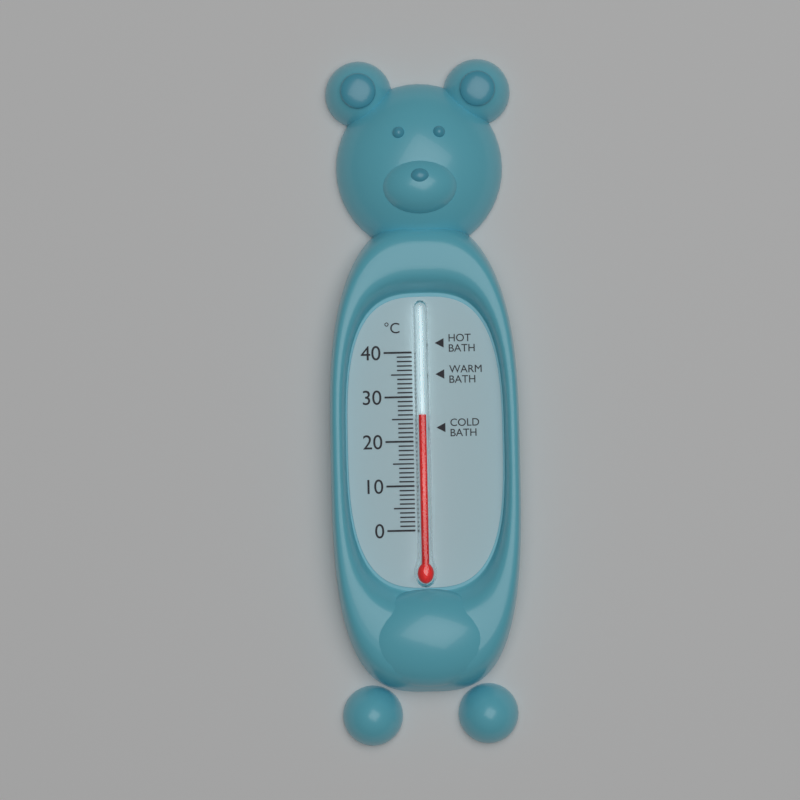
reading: 26 °C
